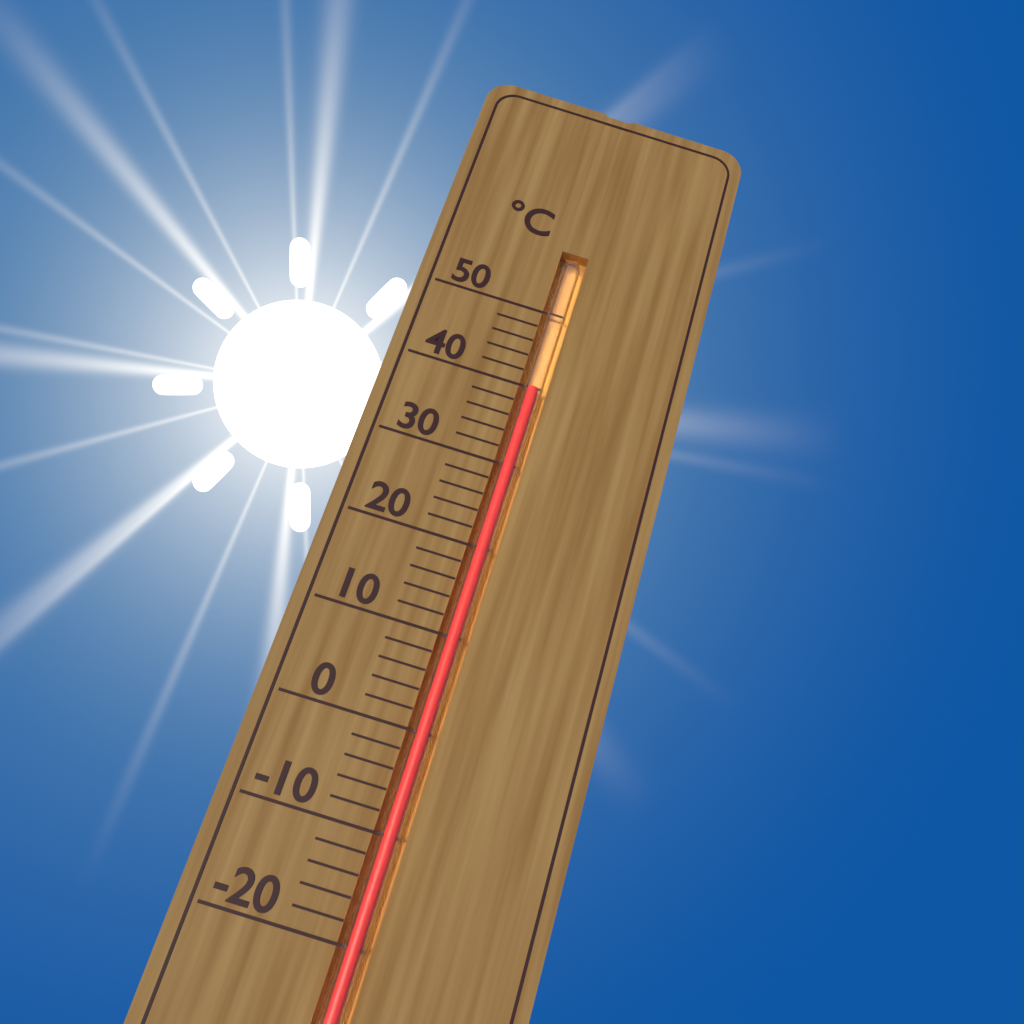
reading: 40 °C
